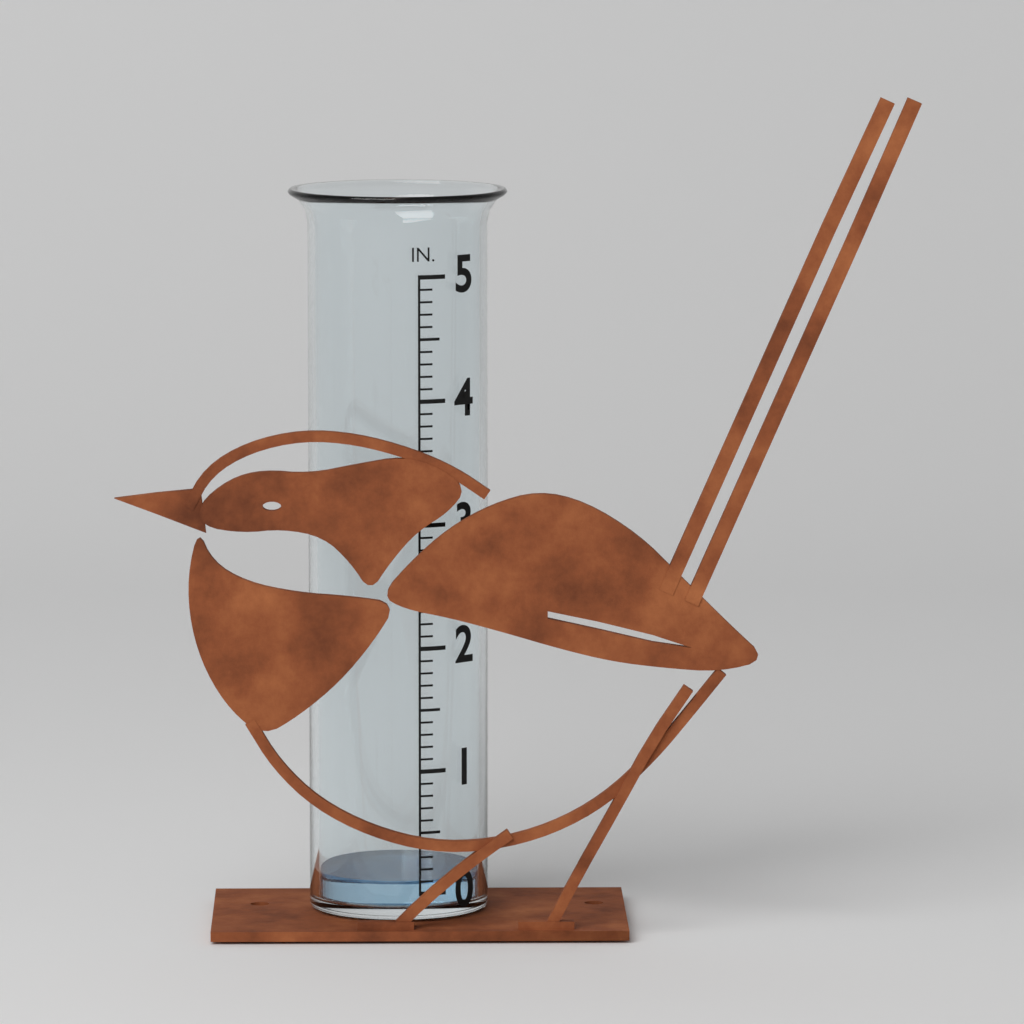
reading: 0.1 in
